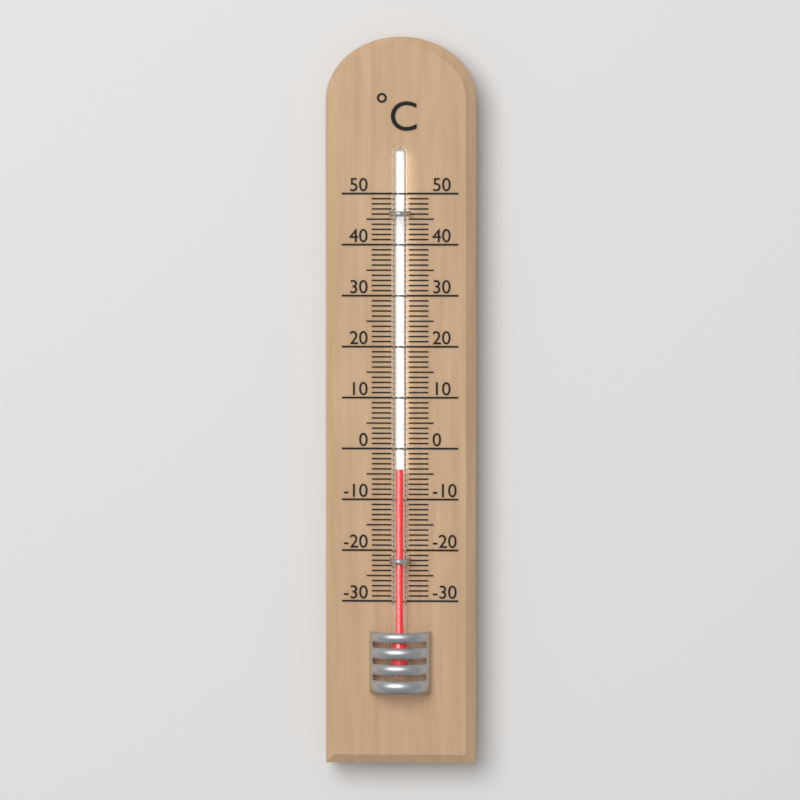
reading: -4 °C
